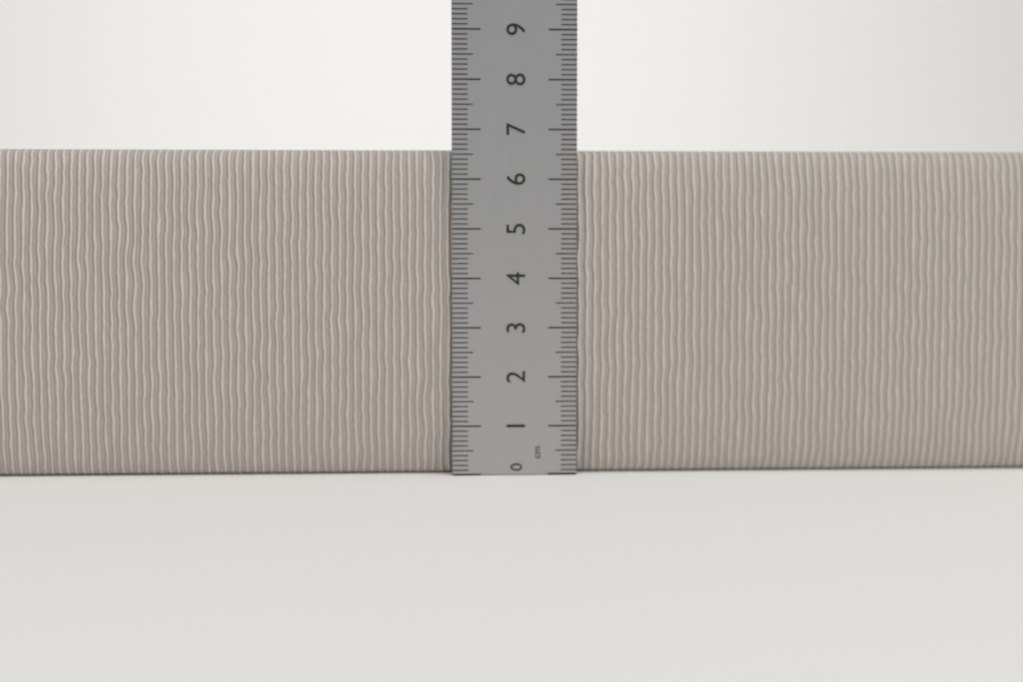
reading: 6.6 cm
